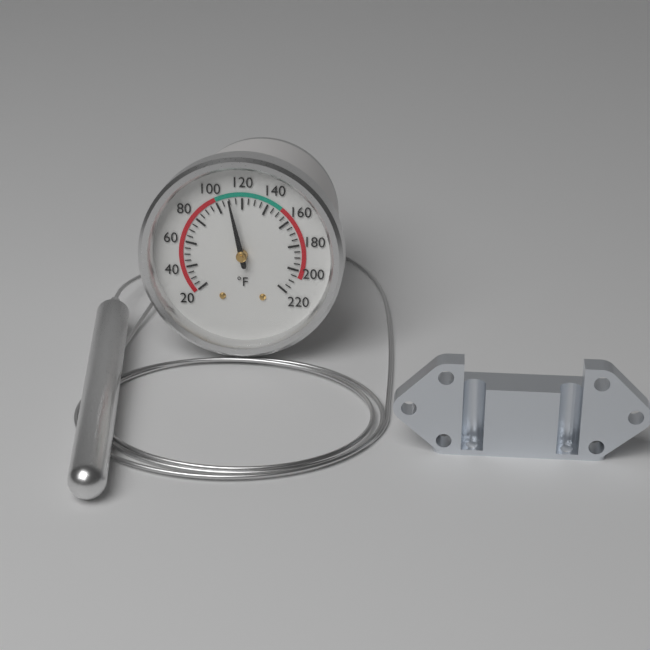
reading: 110 °F
